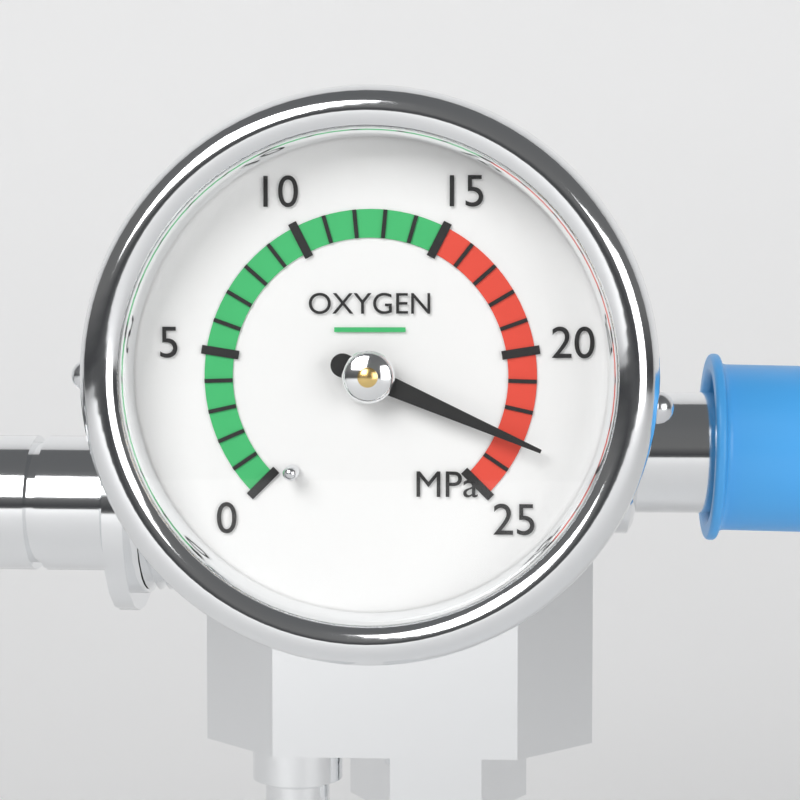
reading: 23 MPa
